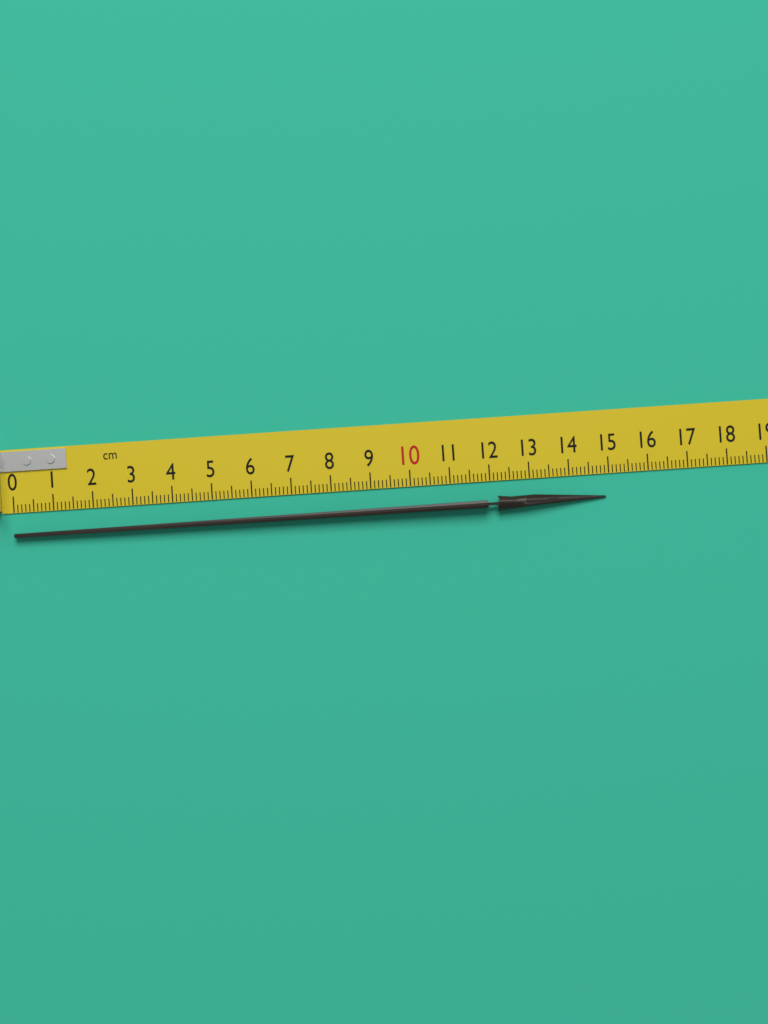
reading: 14.9 cm
